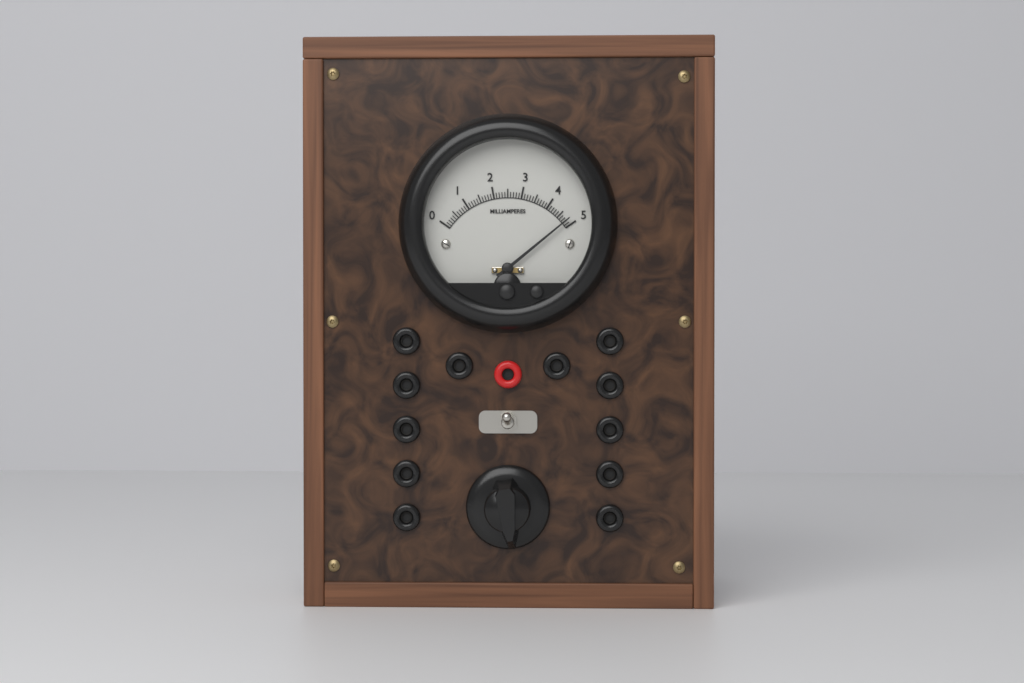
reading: 4.8 mA
